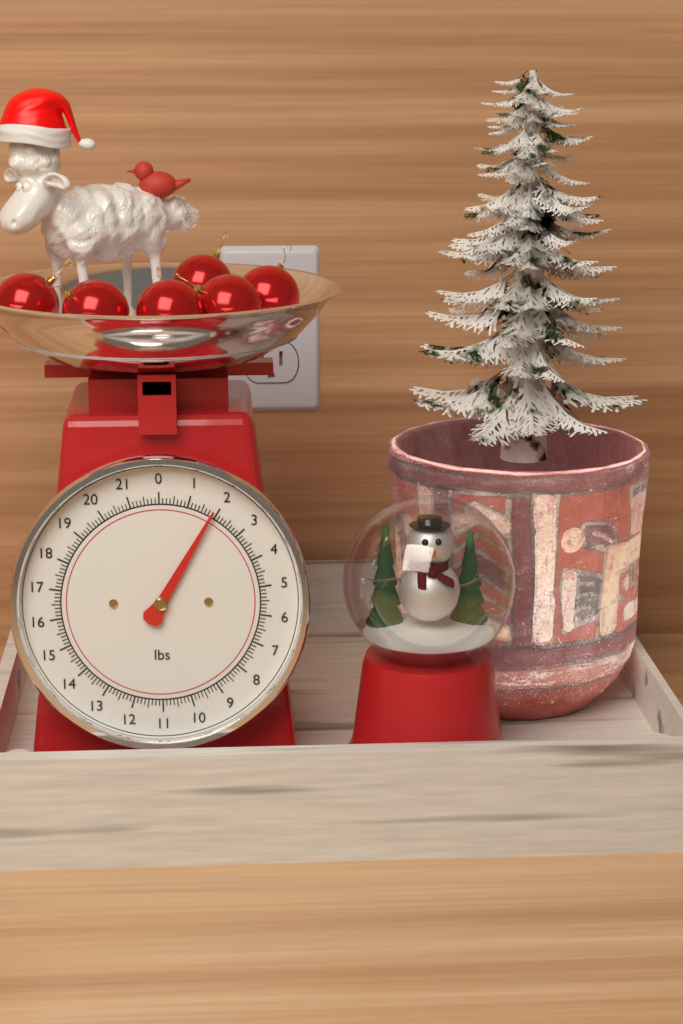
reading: 1.875 lbs
